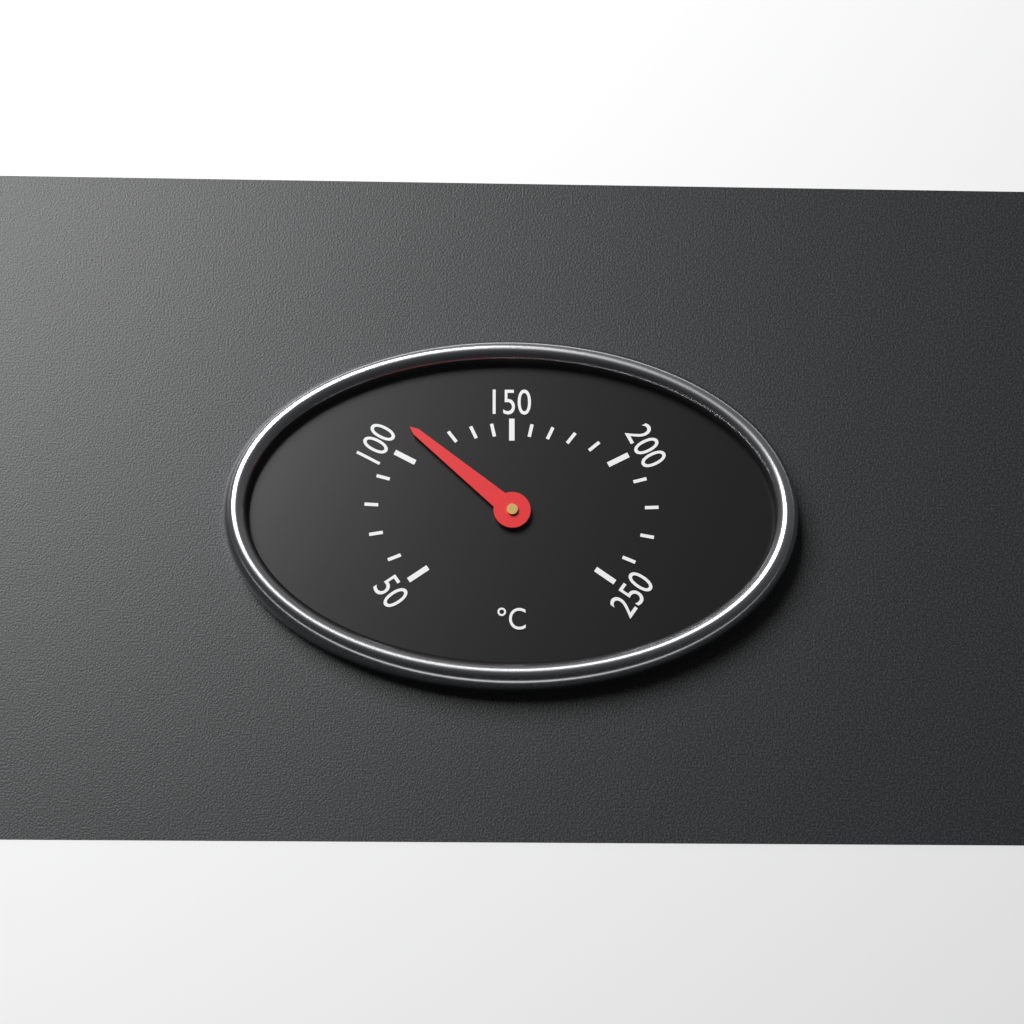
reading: 110 °C
